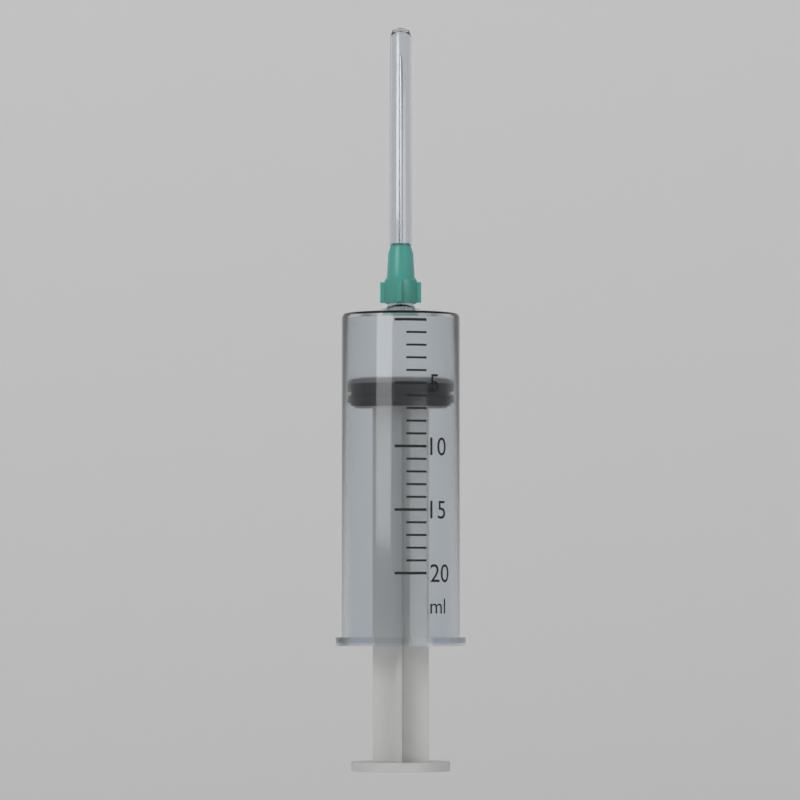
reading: 5 ml
